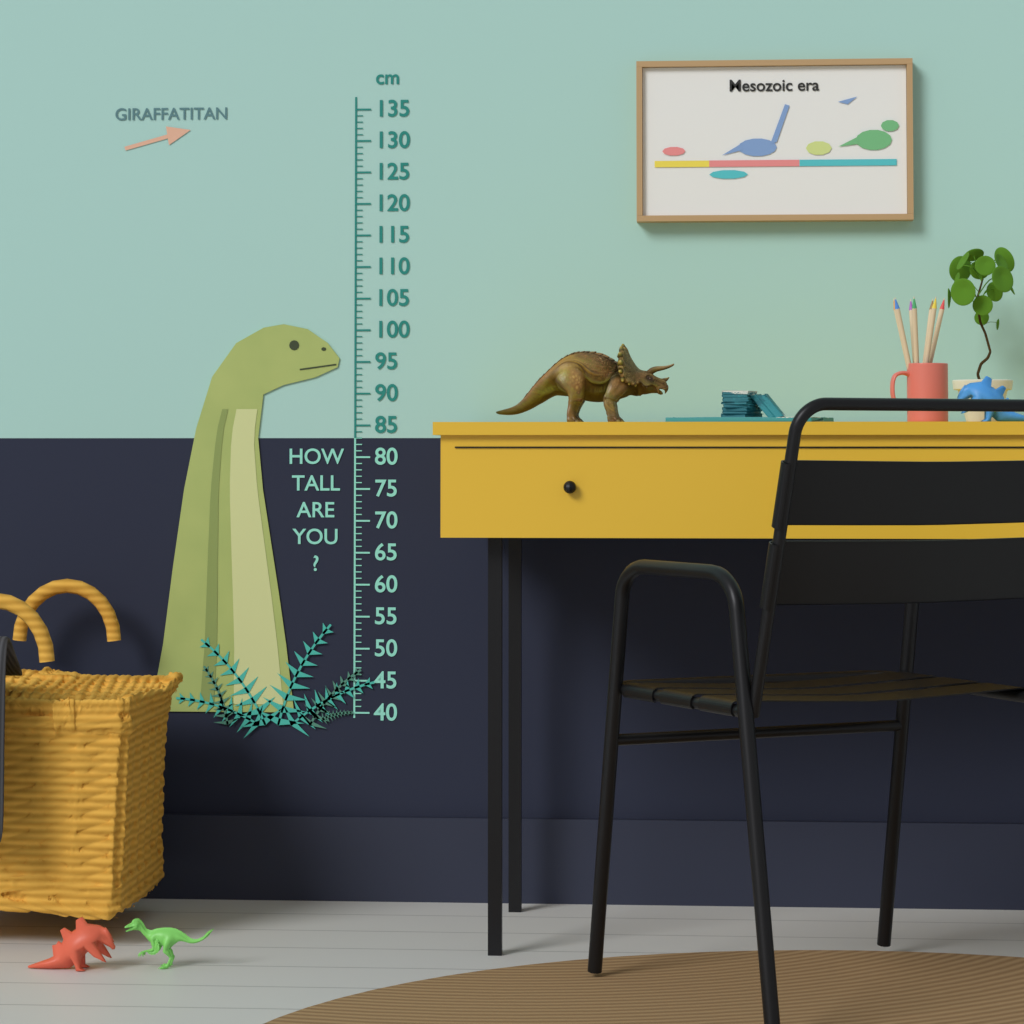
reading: 101 cm
